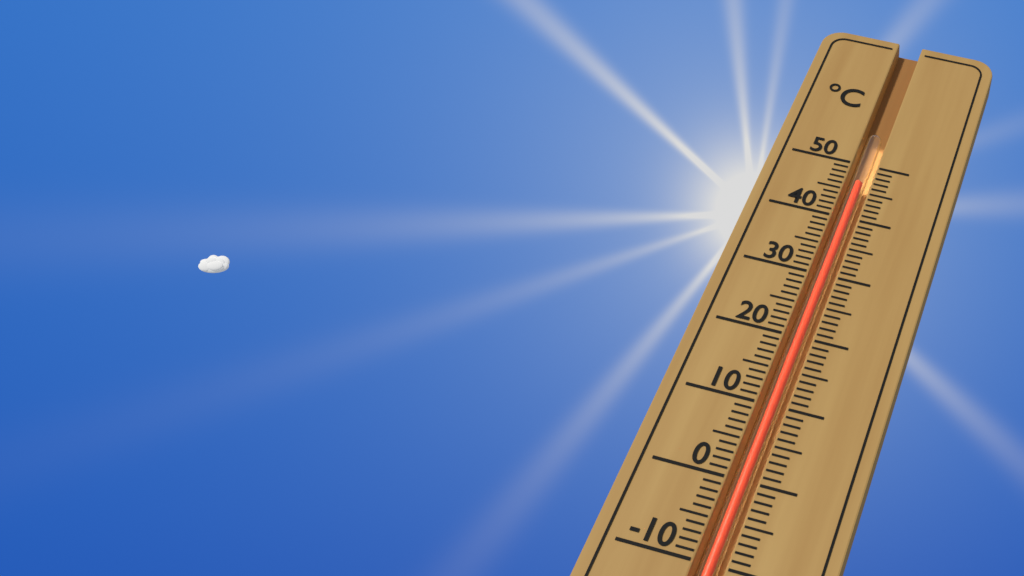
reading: 47 °C
